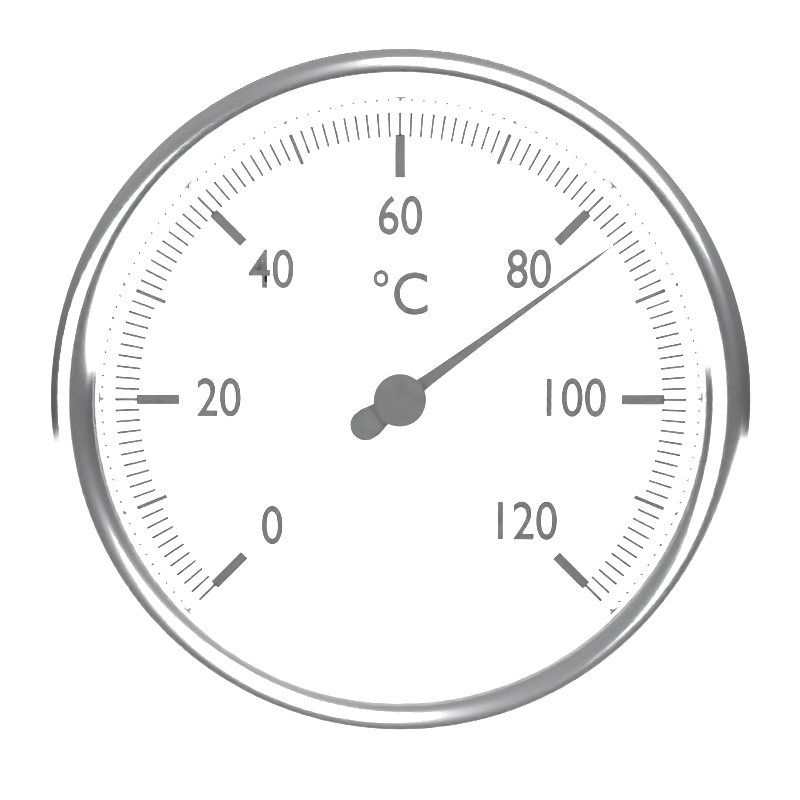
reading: 84 °C
